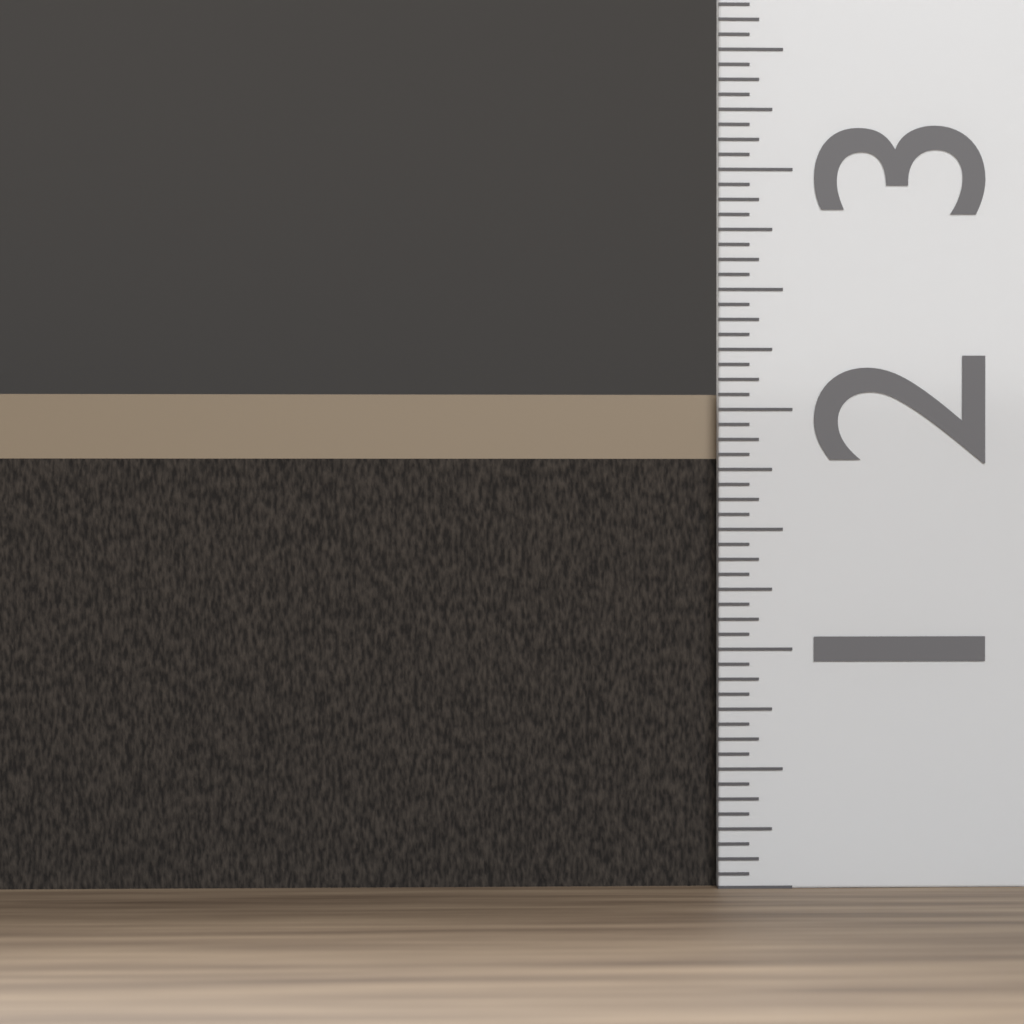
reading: 2.0625 (no unit)
